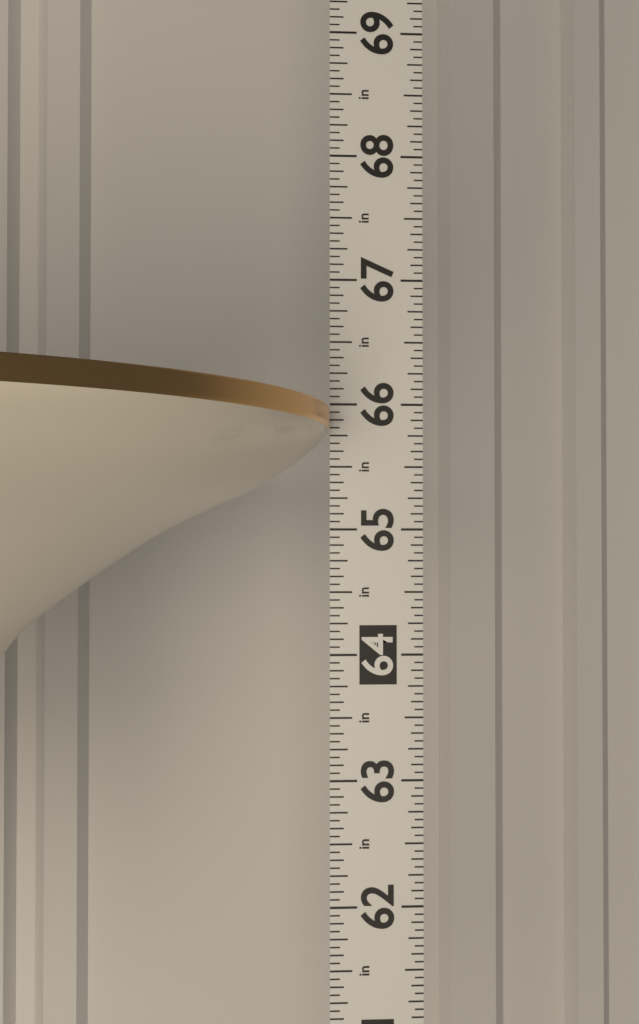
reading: 65.9375 in
